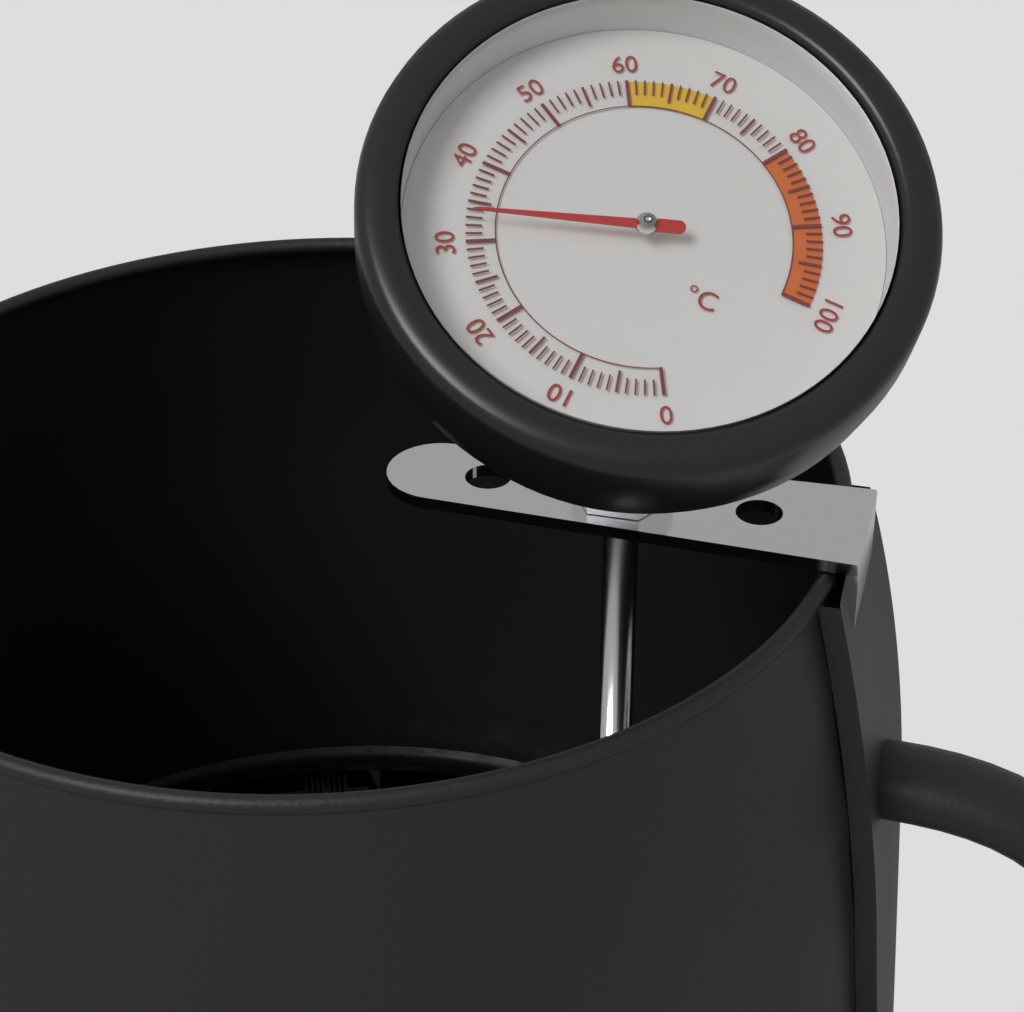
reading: 33 °C
